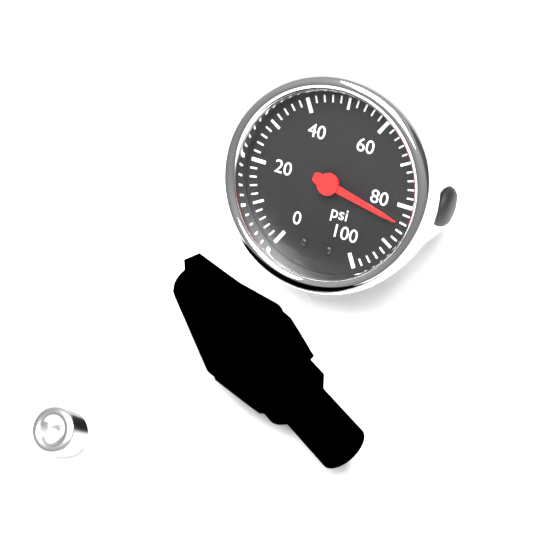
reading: 84 psi
